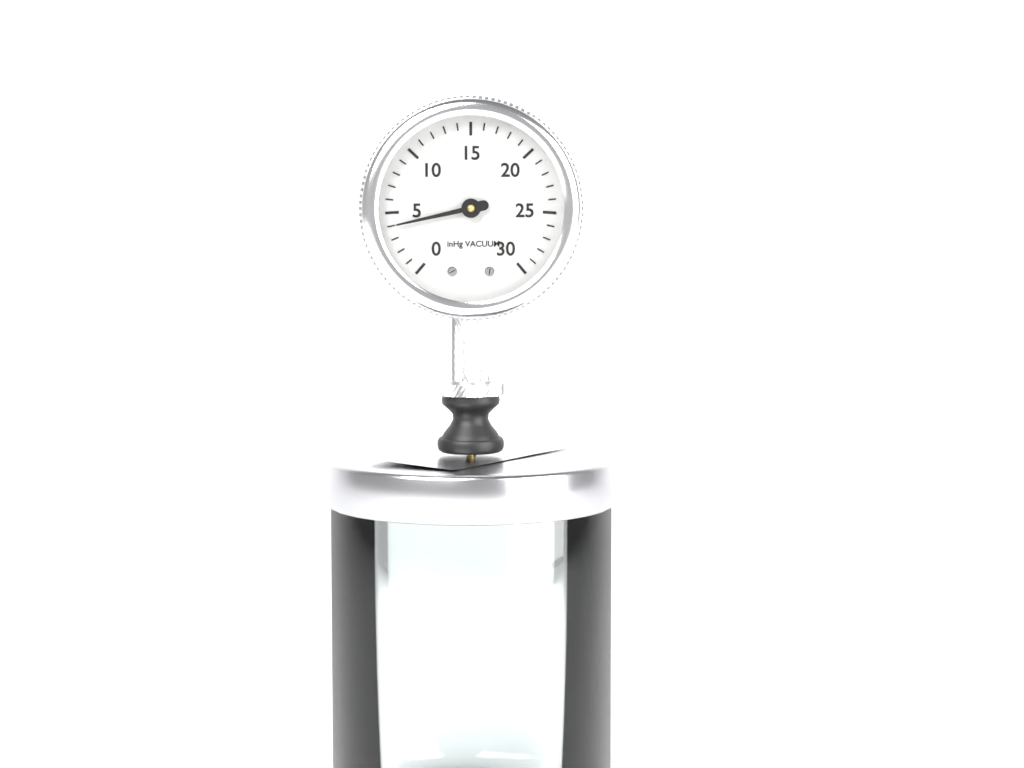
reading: 4 inHg
